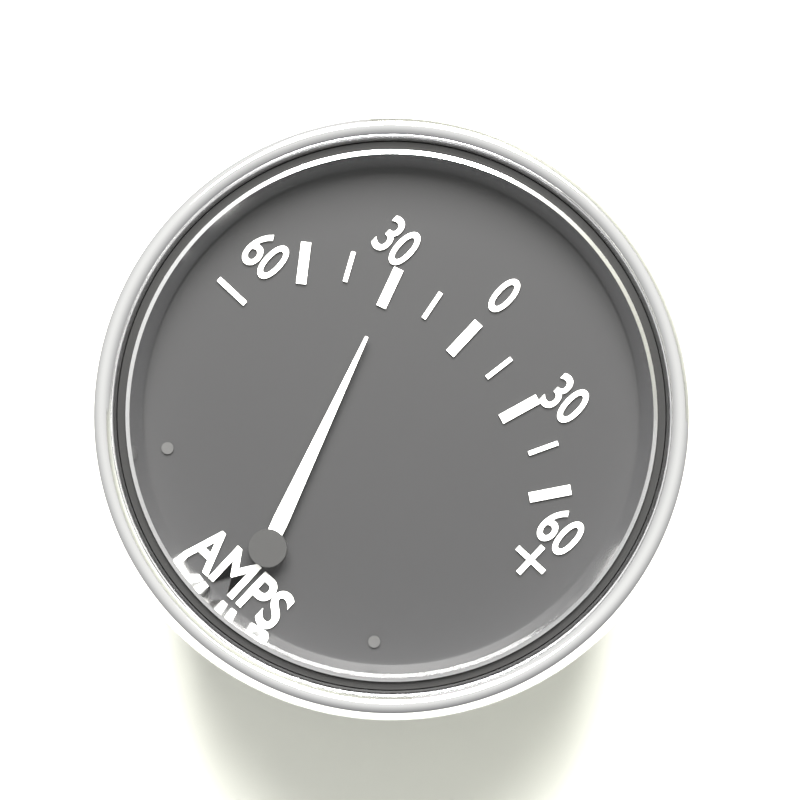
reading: -30 A
